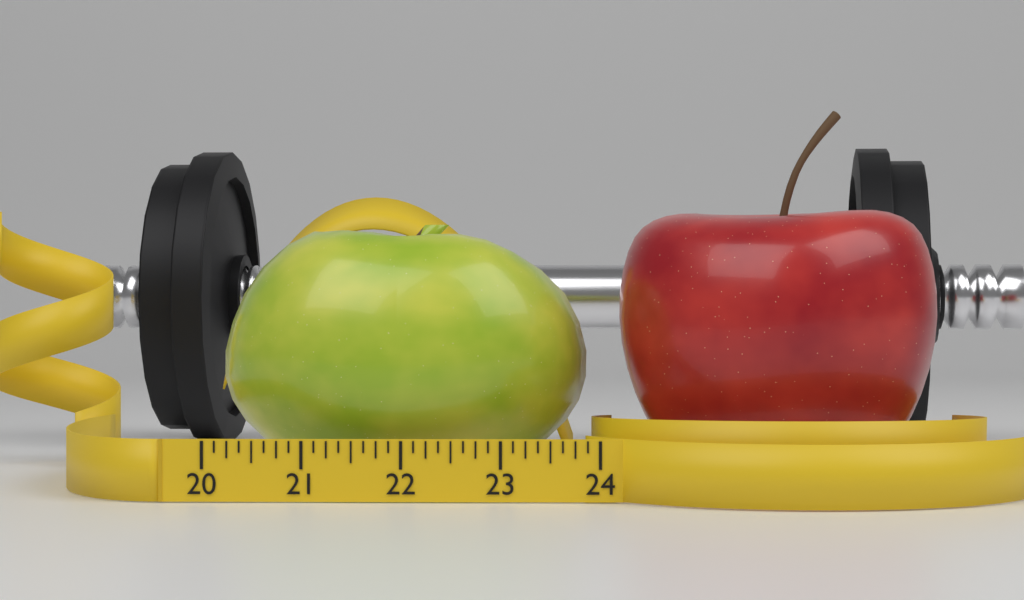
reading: 23.875 (no unit)
